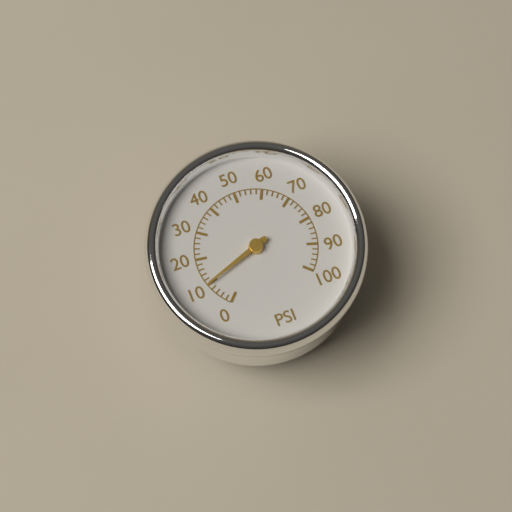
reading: 10 psi
